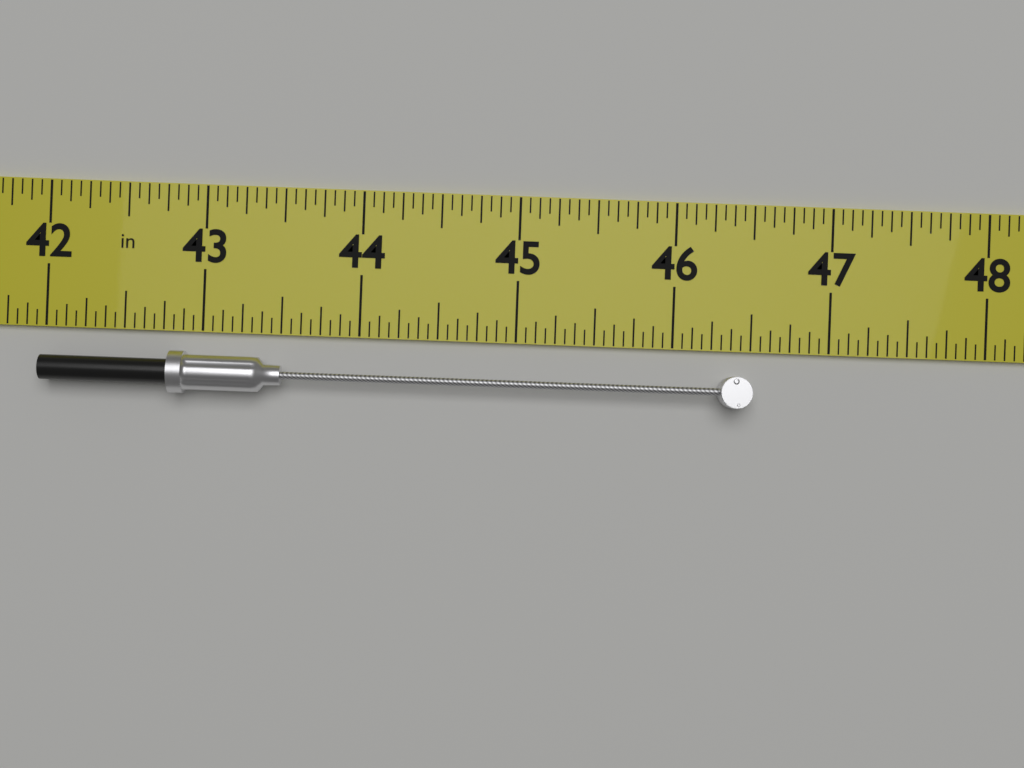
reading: 46.5000 in
